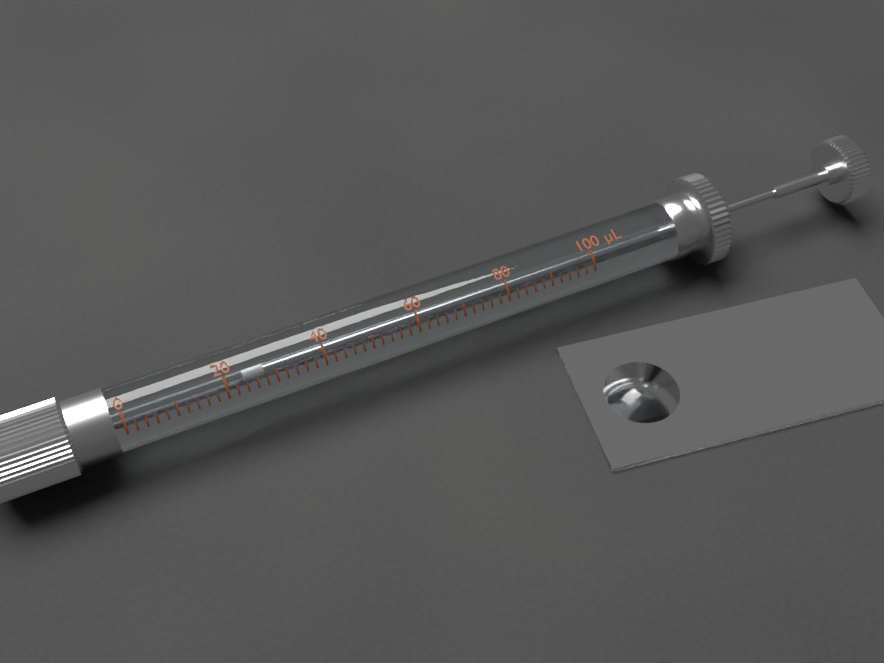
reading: 24 µL
